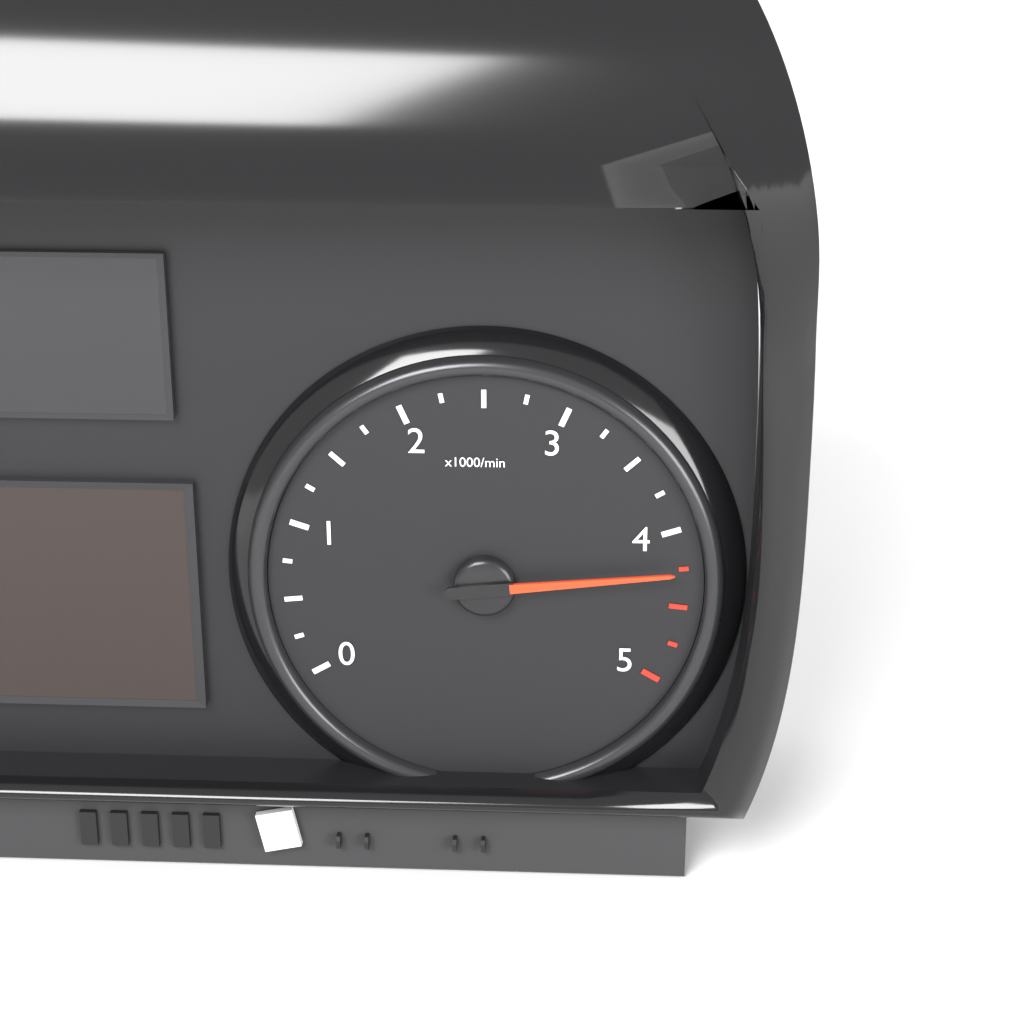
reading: 4.25 x1000/min
